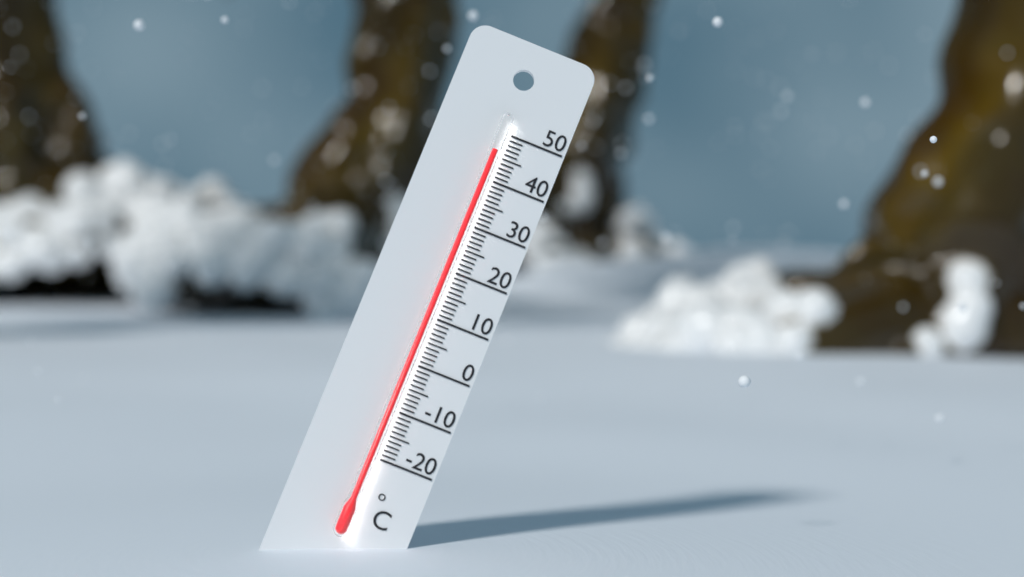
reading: 46 °C
